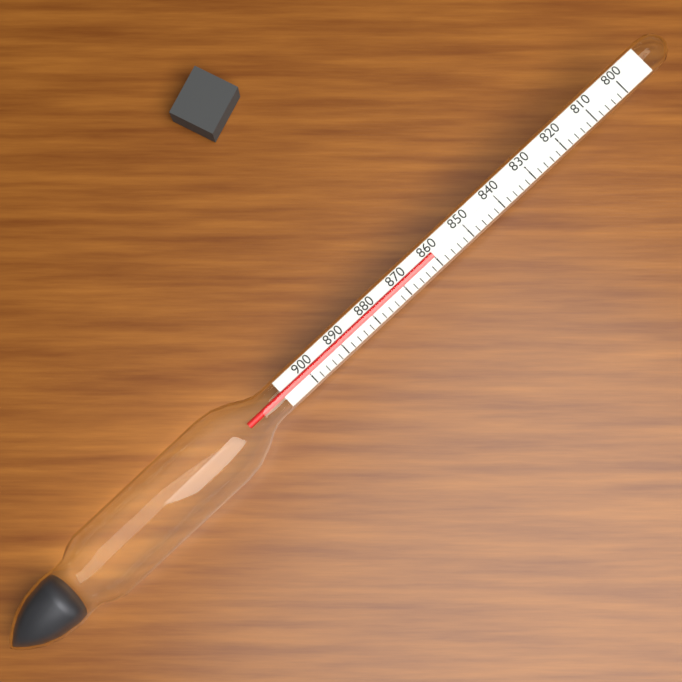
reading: 860 (no unit)
